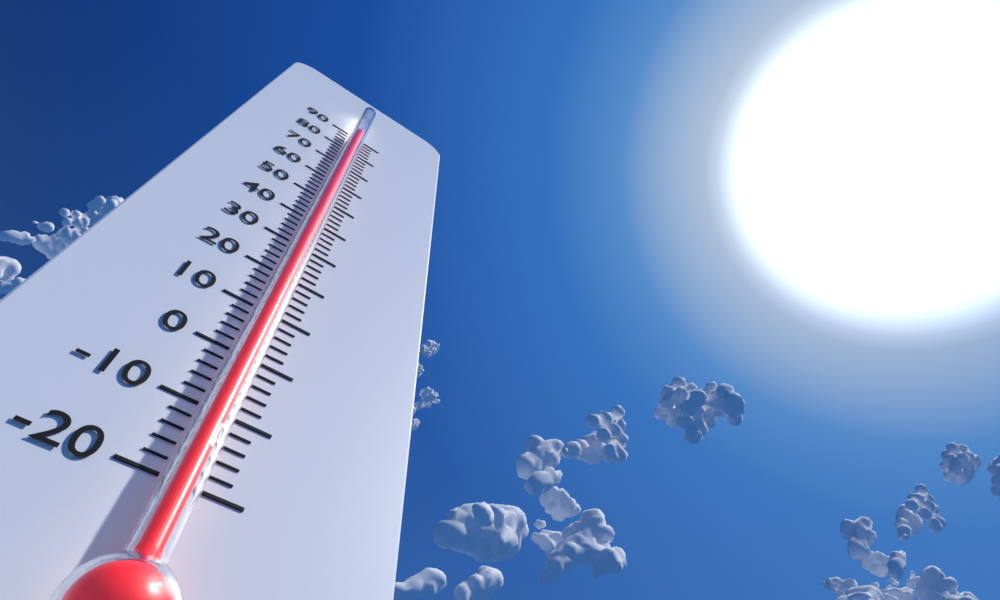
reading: 88 (no unit)
